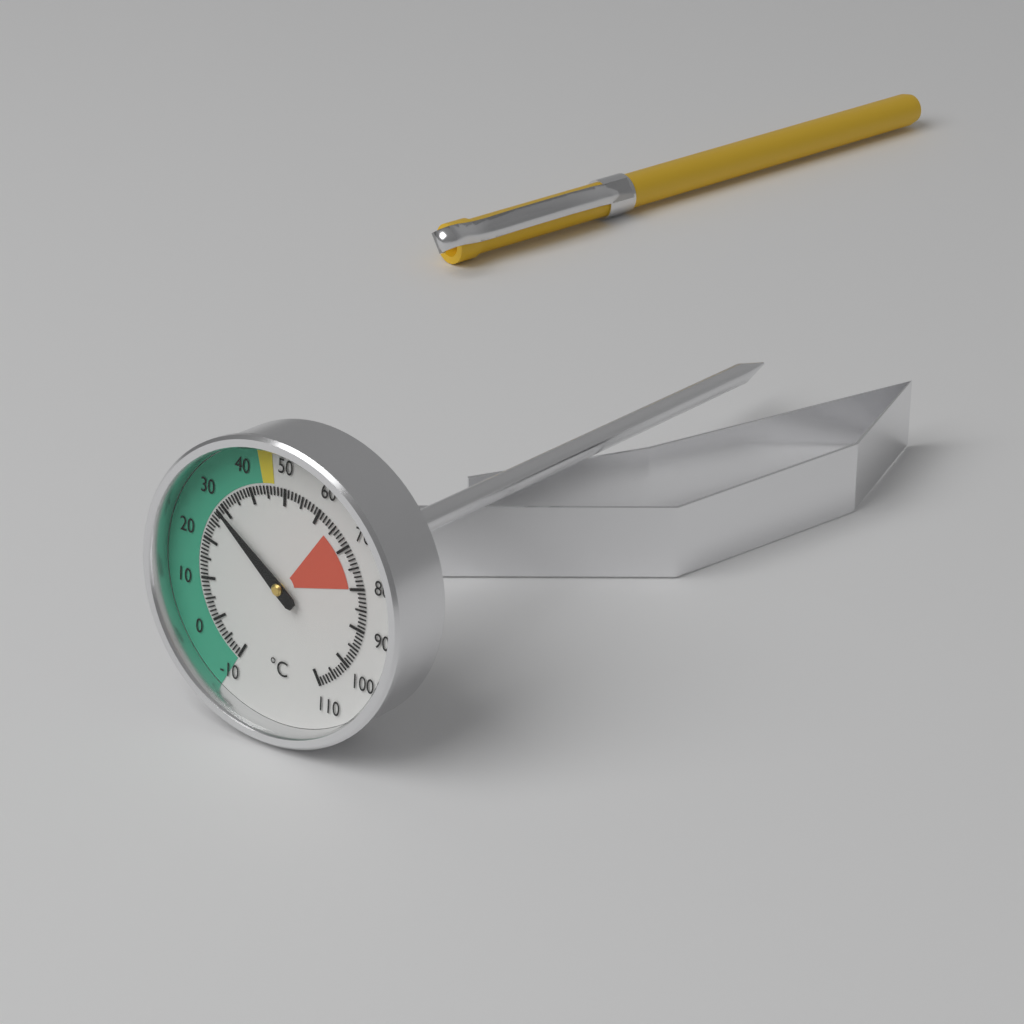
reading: 29 °C
